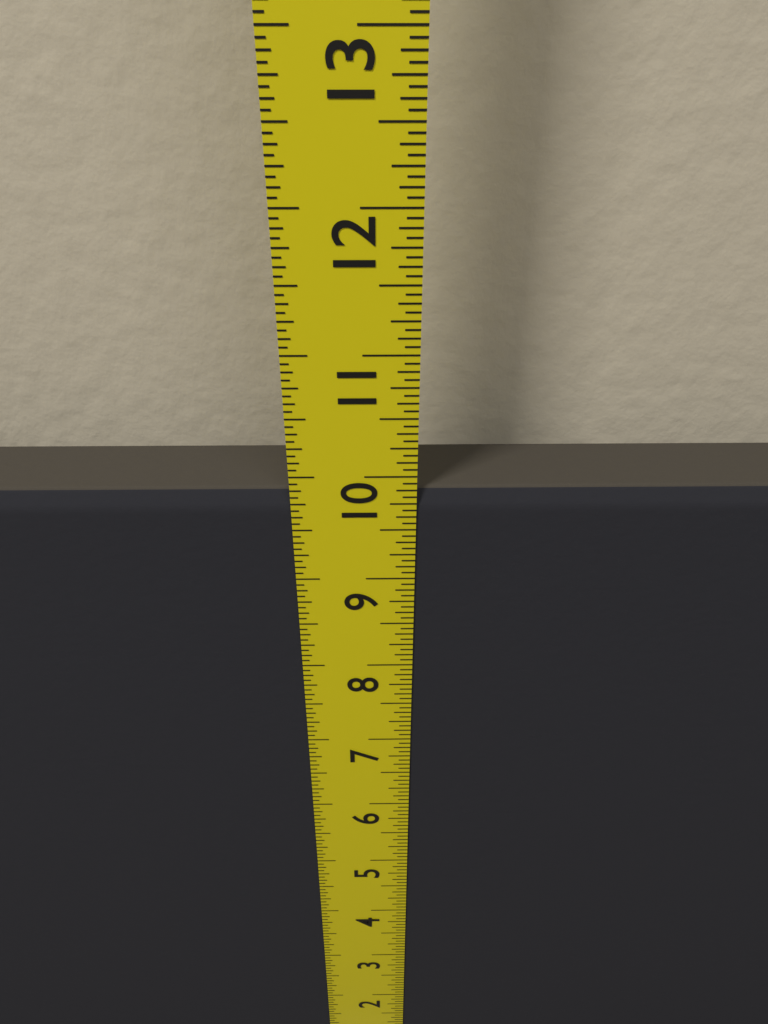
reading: 9.8750 in
